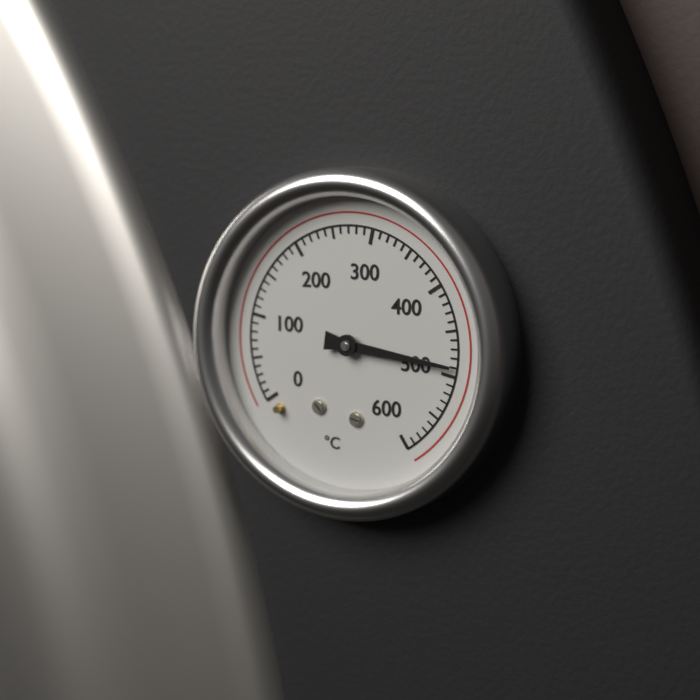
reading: 490 °C
